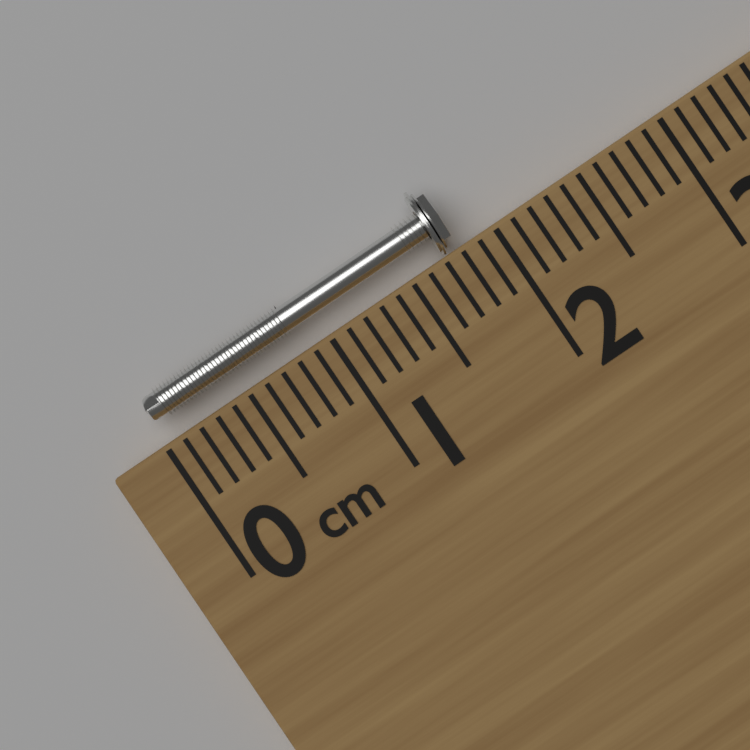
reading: 1.8 cm
